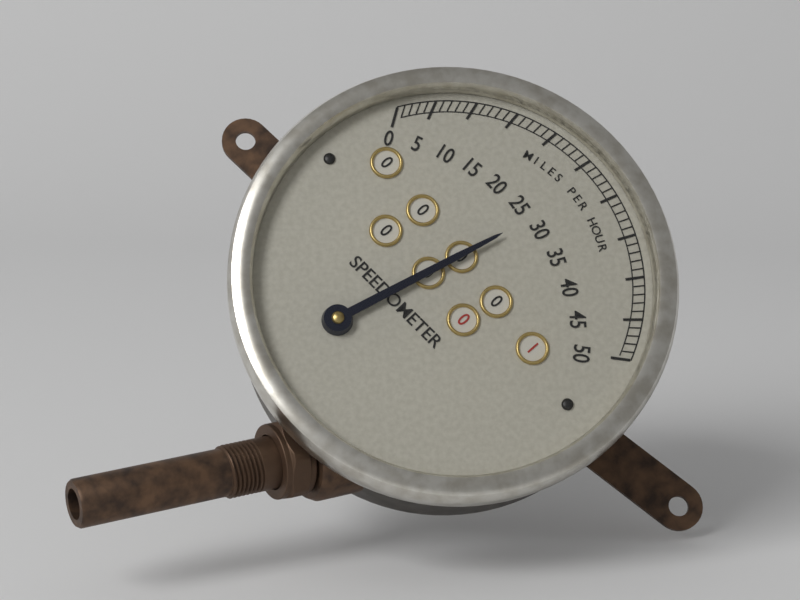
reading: 28 mph
